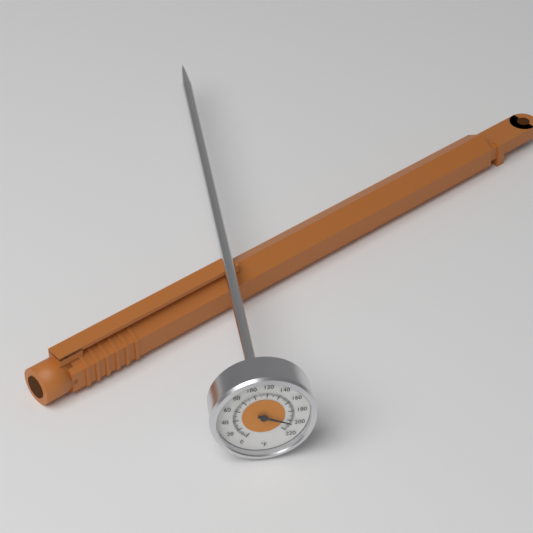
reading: 204 °F
